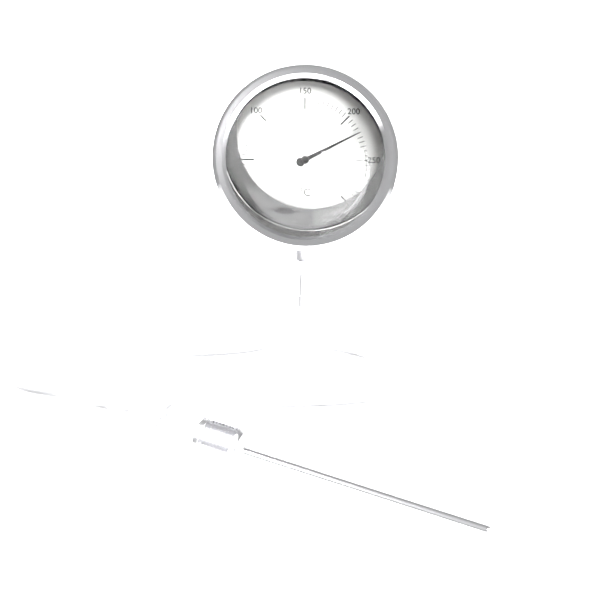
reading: 220 °C
